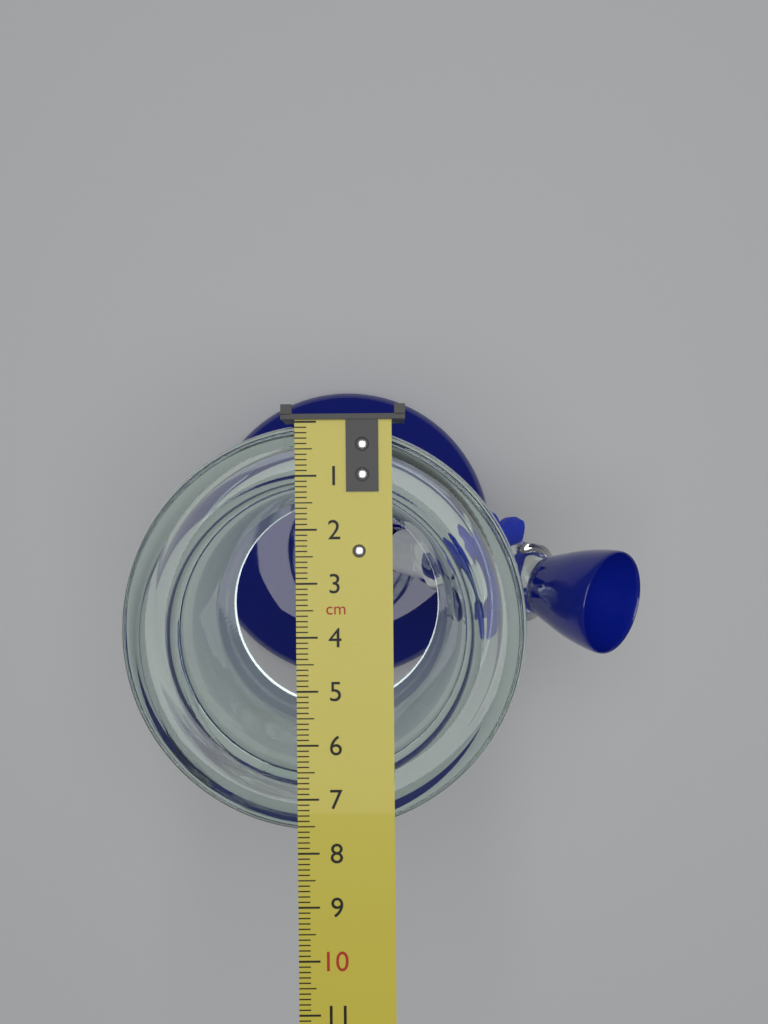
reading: 7.7 cm
